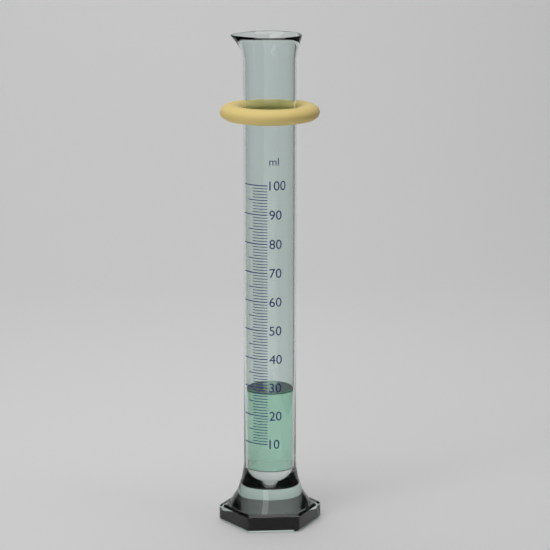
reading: 28 ml
